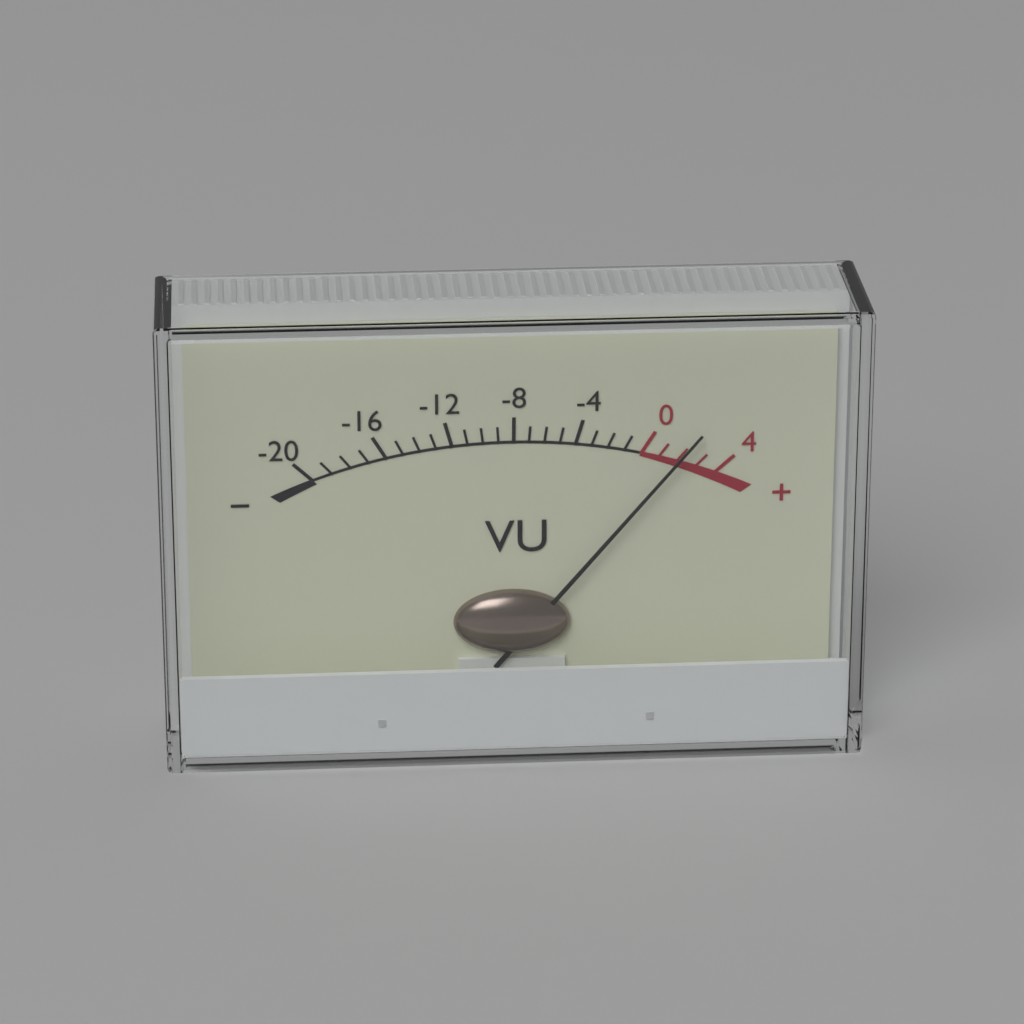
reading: 2 VU
